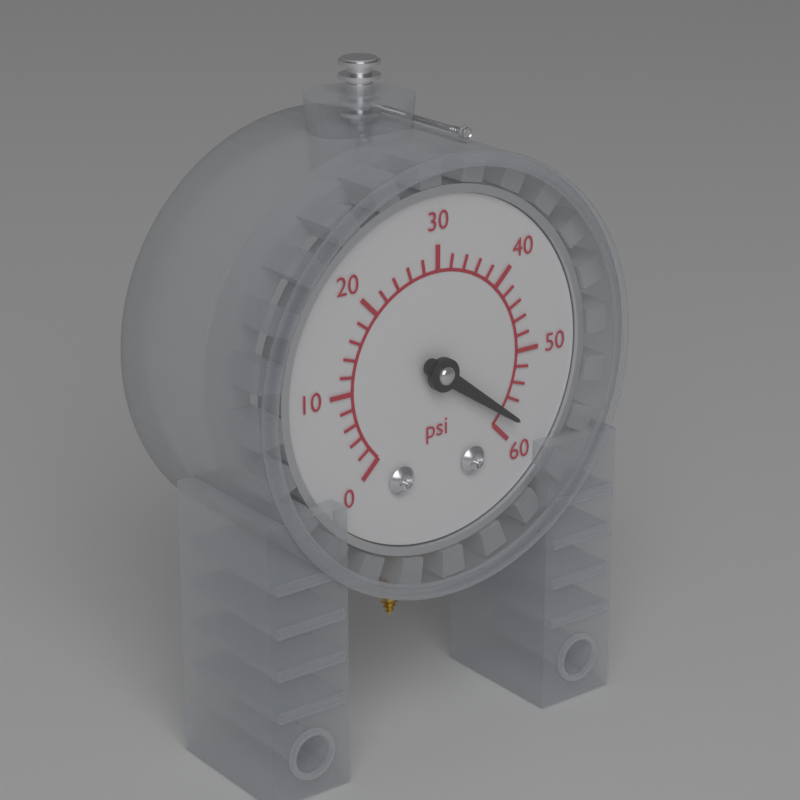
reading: 58 psi
